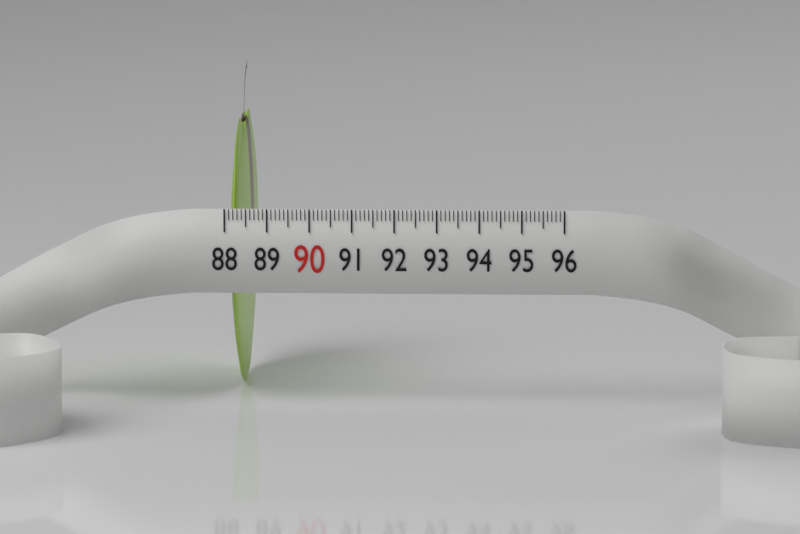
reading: 88.4 (no unit)
